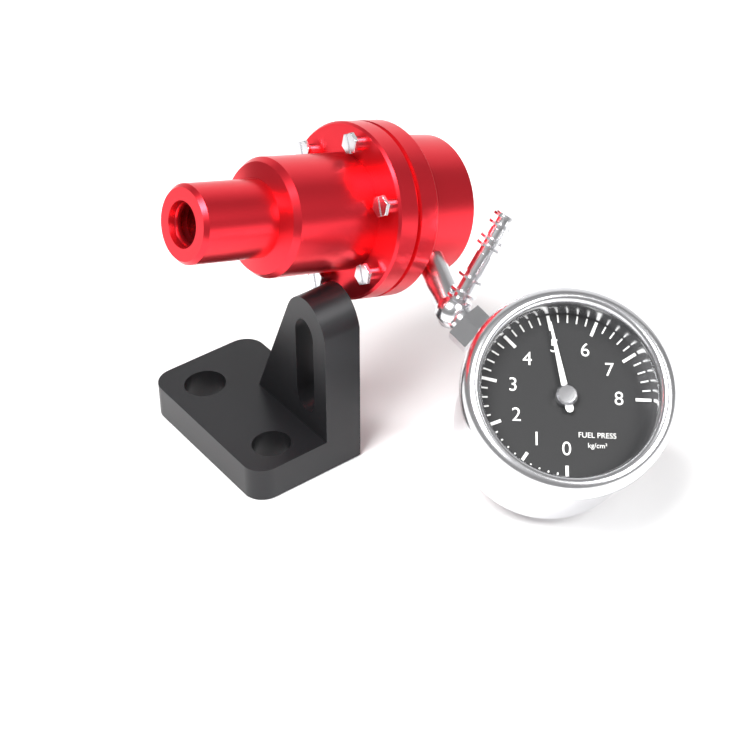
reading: 5.0 kg/cm²
